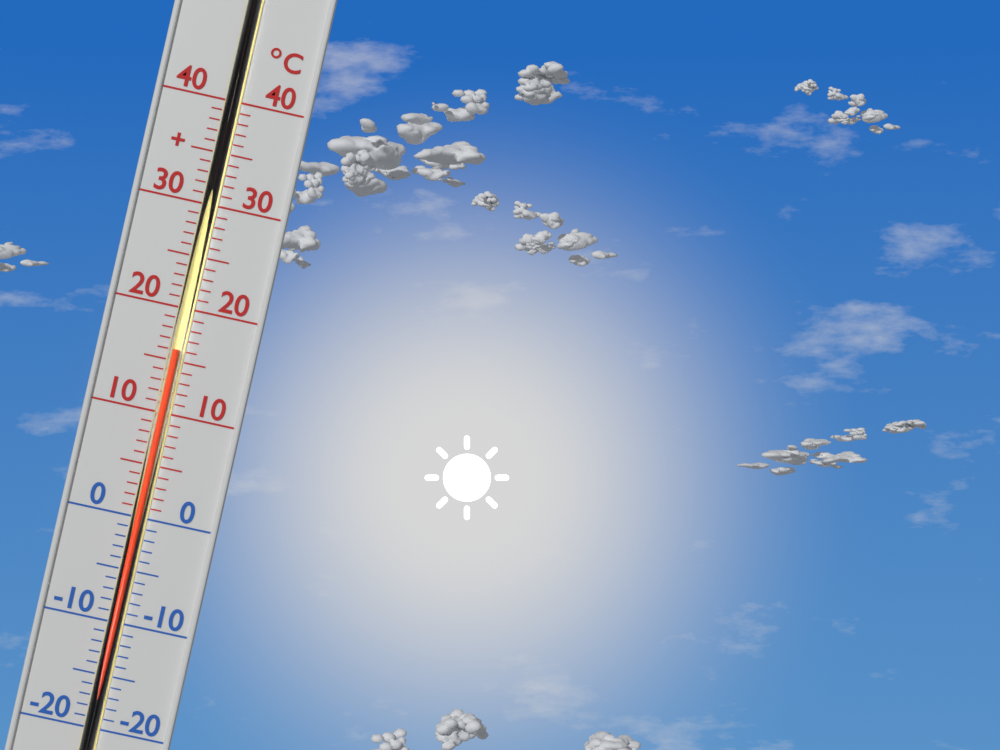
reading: 16 °C
